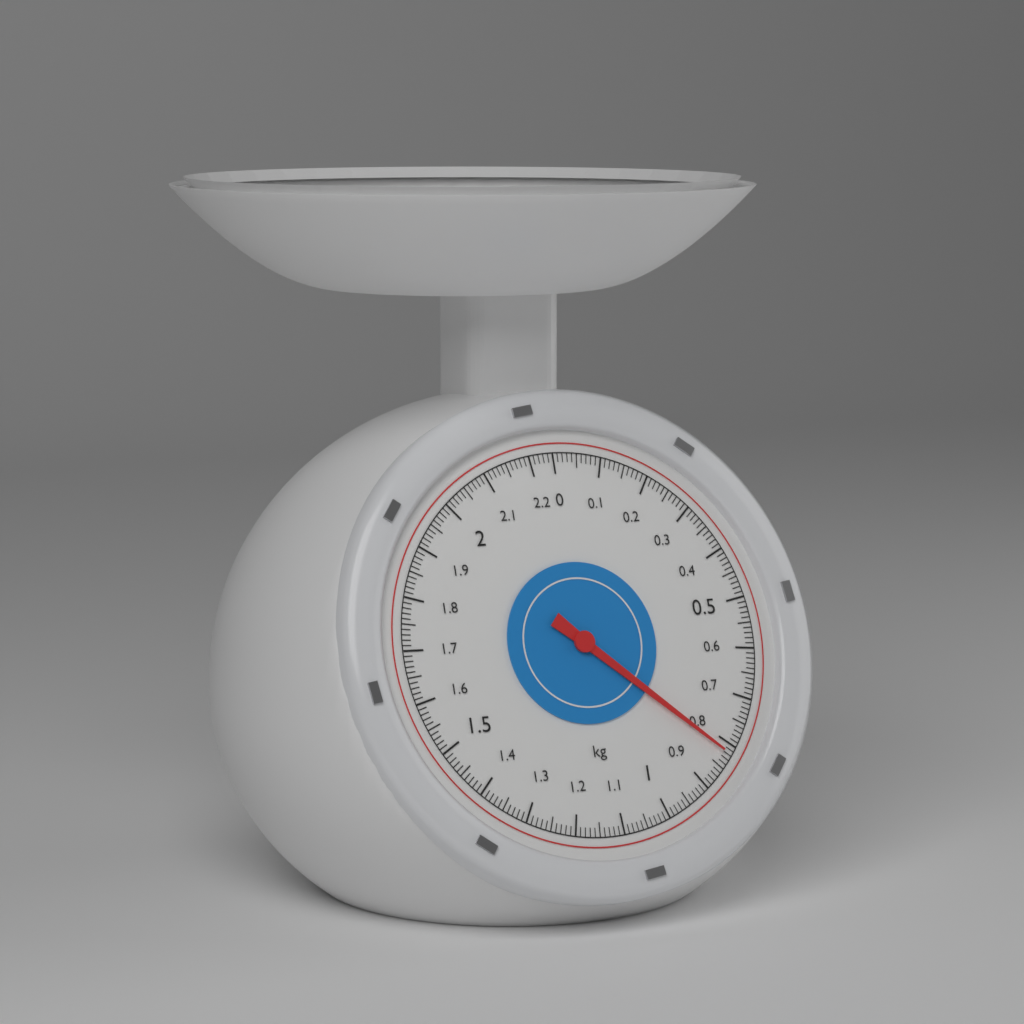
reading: 0.82 kg
